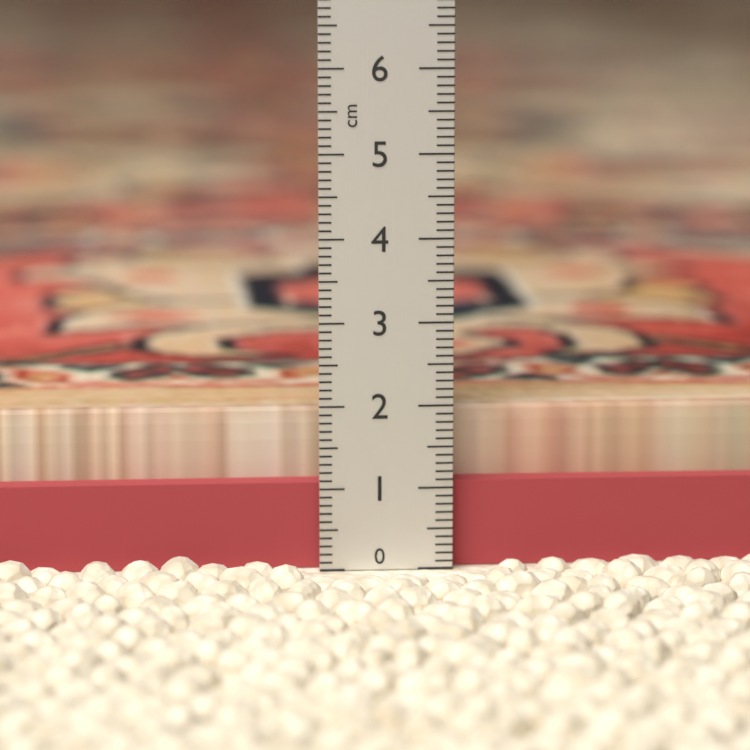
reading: 1.9 cm
